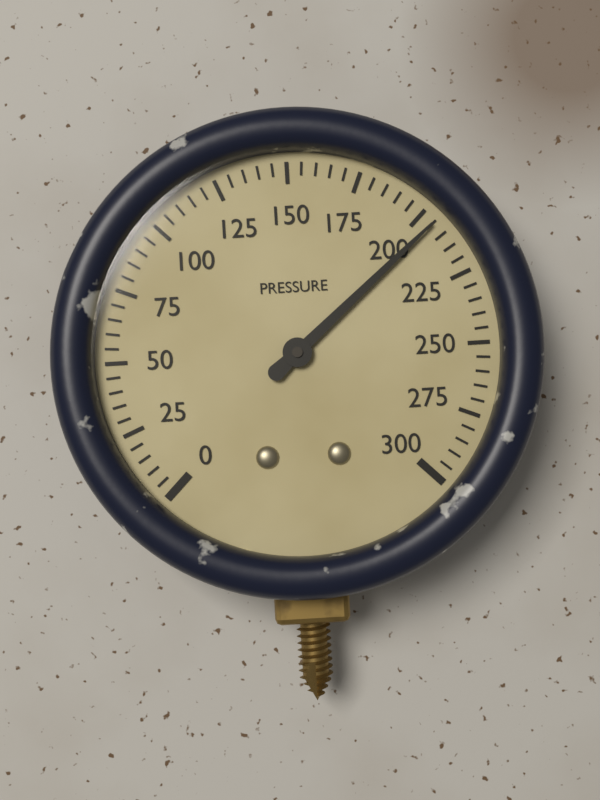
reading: 205 (no unit)
